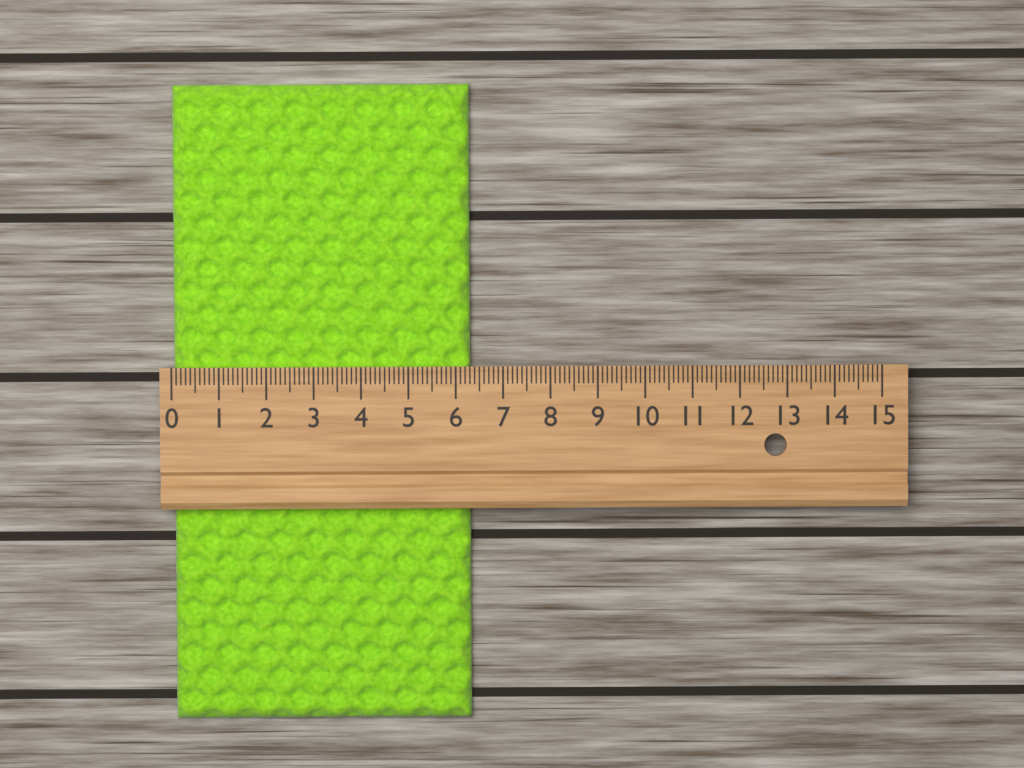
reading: 6.3 (no unit)
